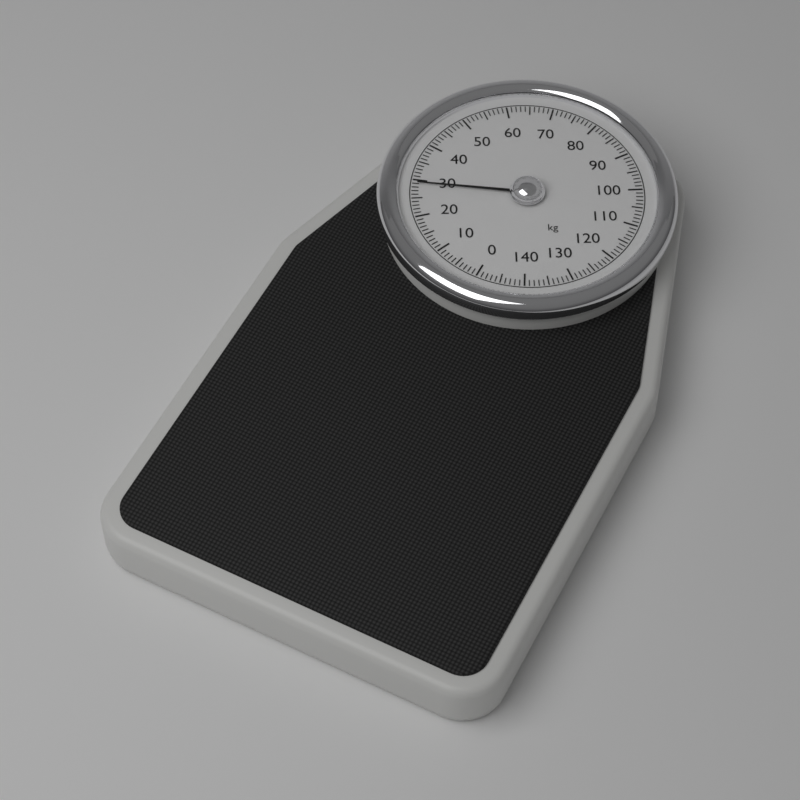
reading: 29 kg
